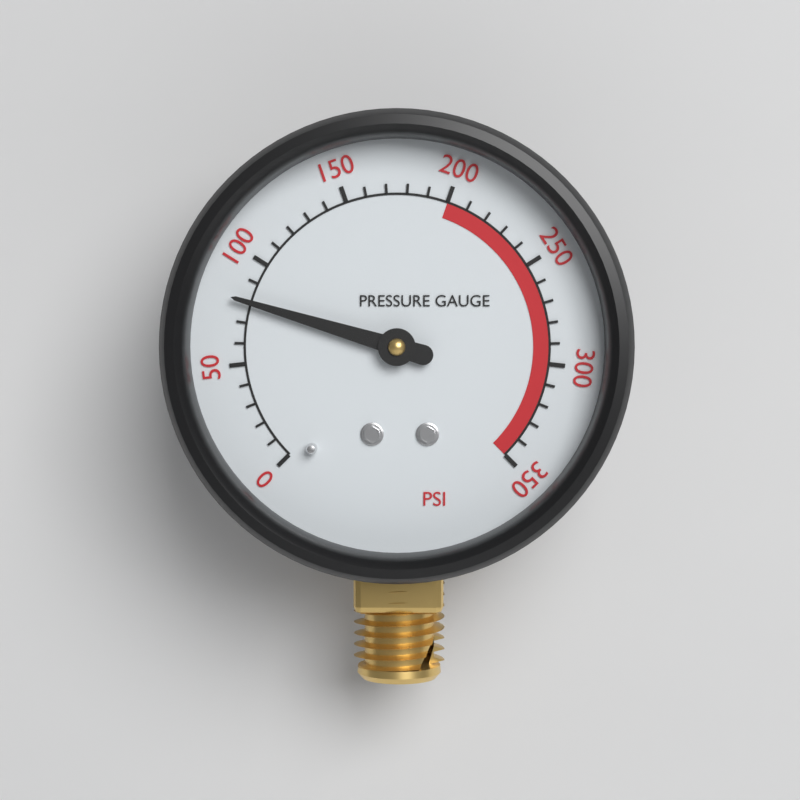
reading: 80 psi
